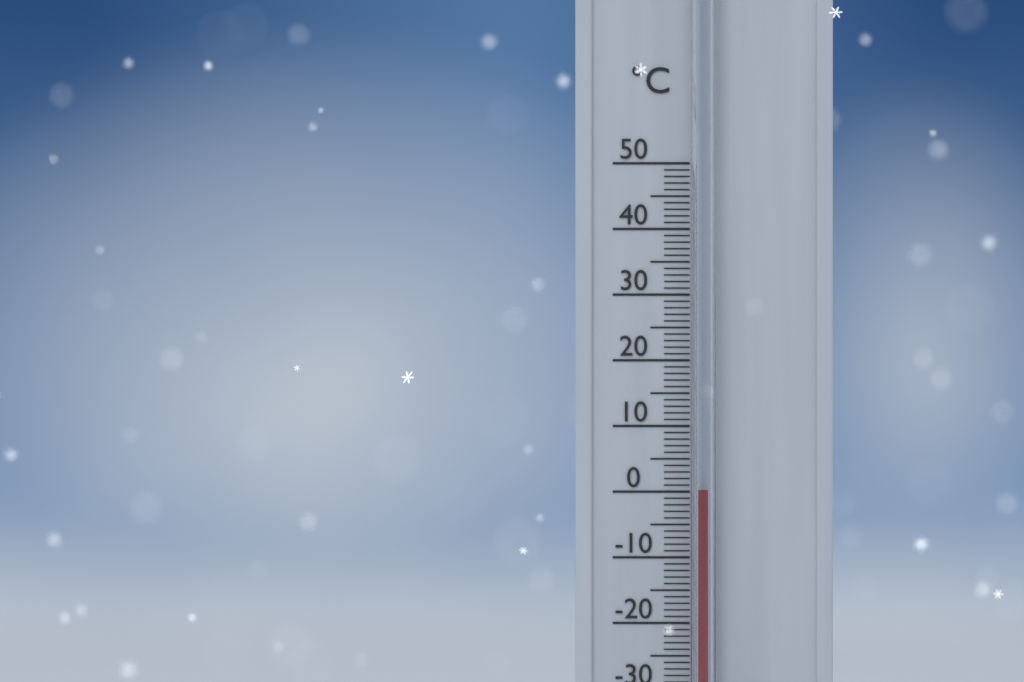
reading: 0 °C
